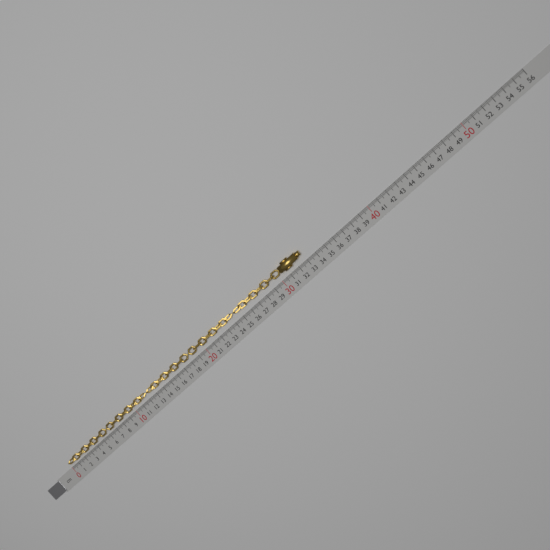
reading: 32.9 cm
